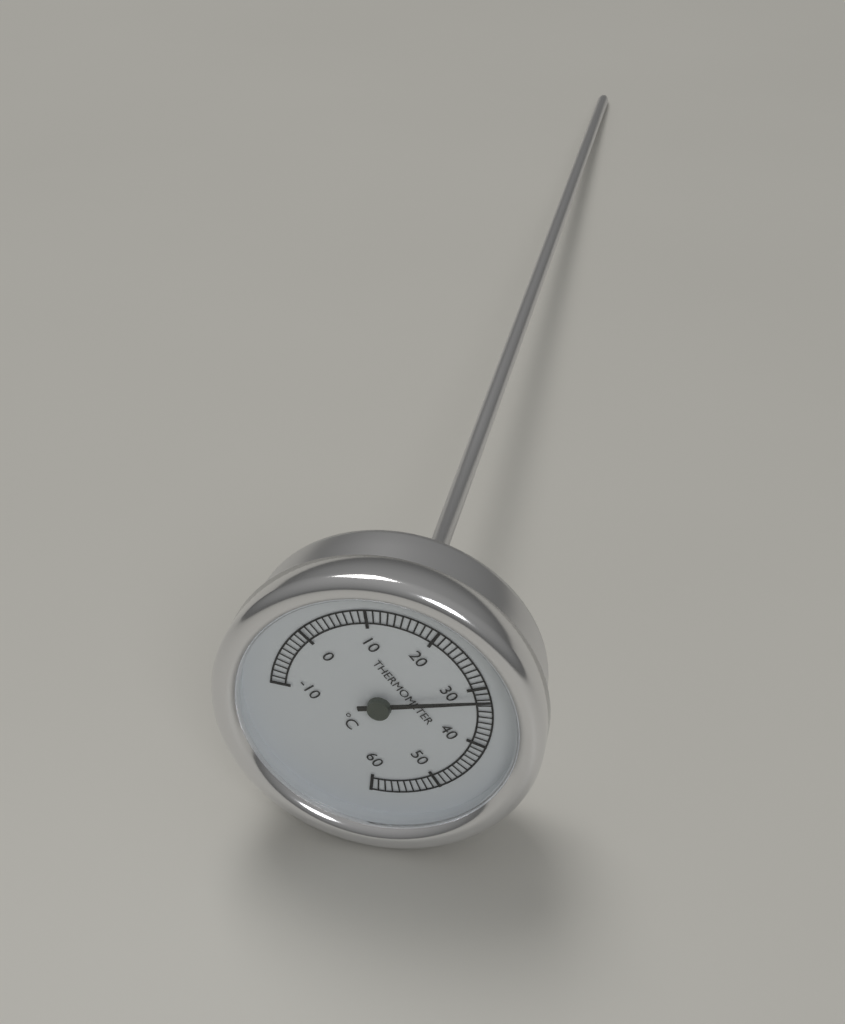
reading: 32 °C
